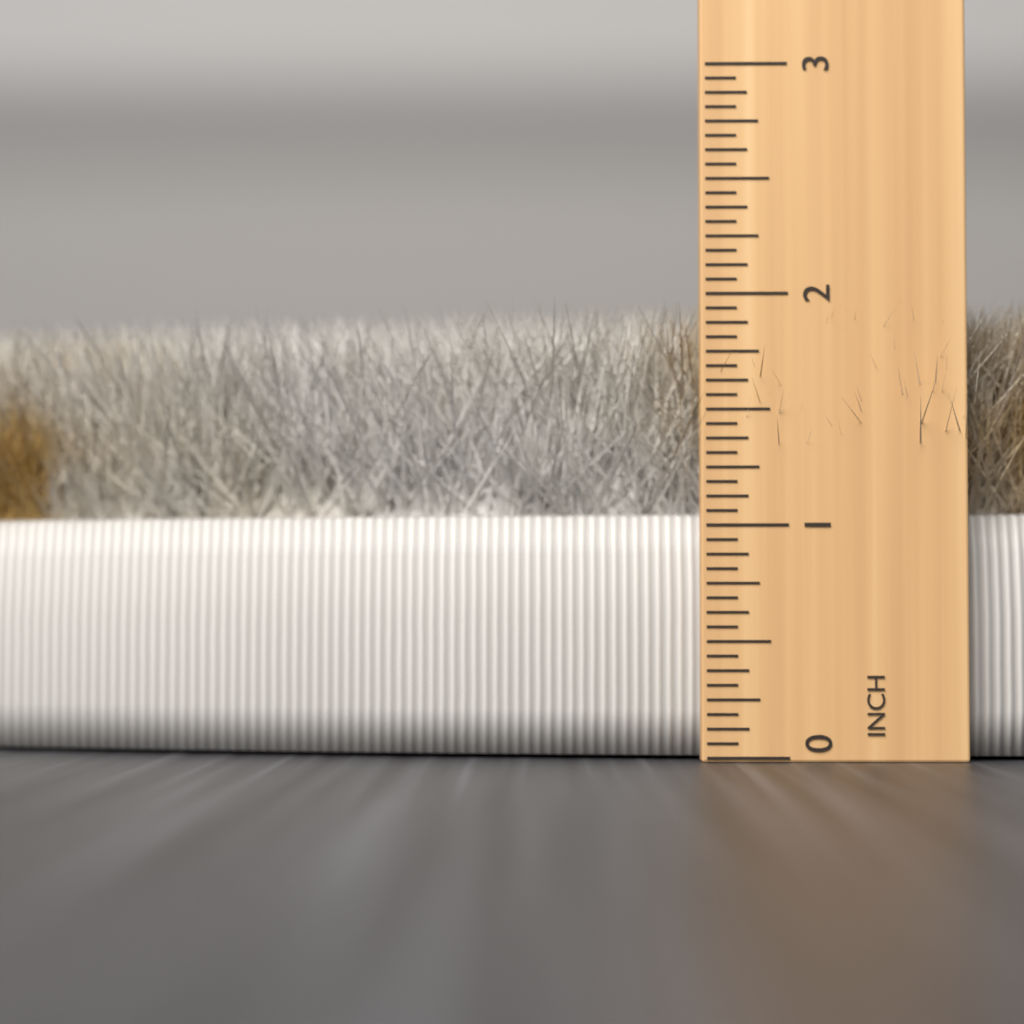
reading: 2.0000 in
